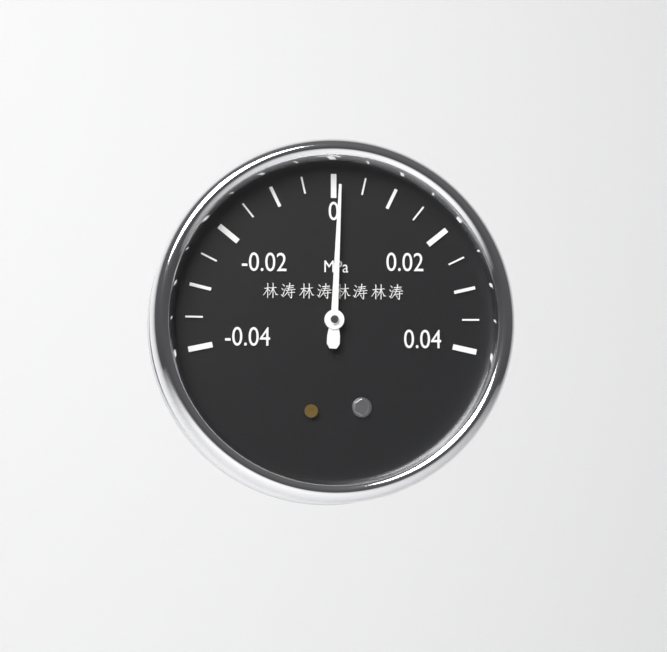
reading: 0.001 MPa
